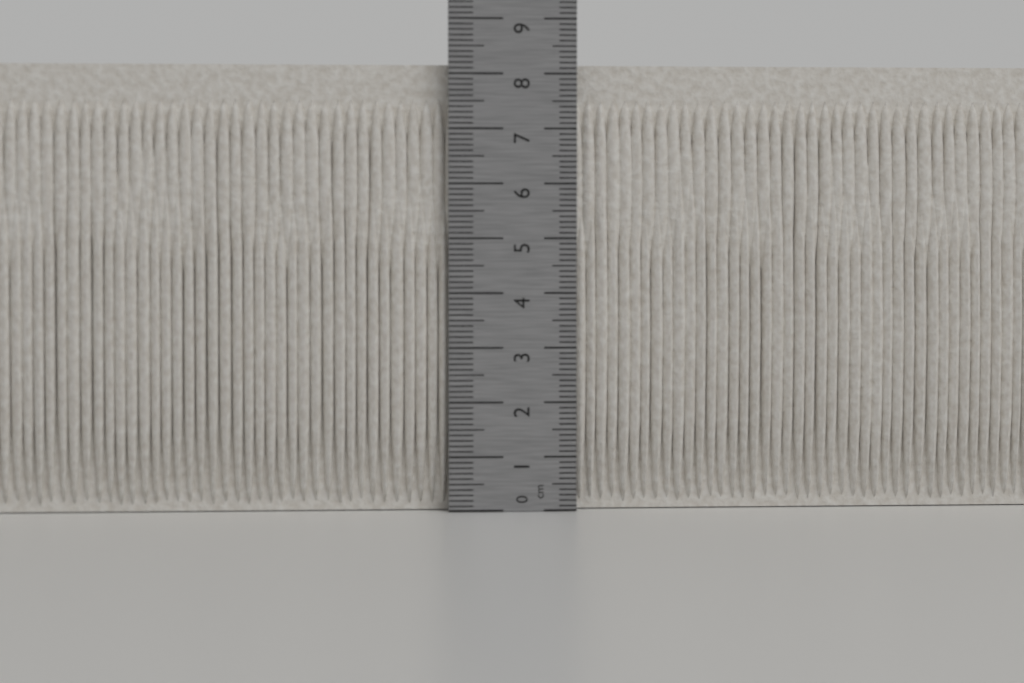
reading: 8.2 cm
